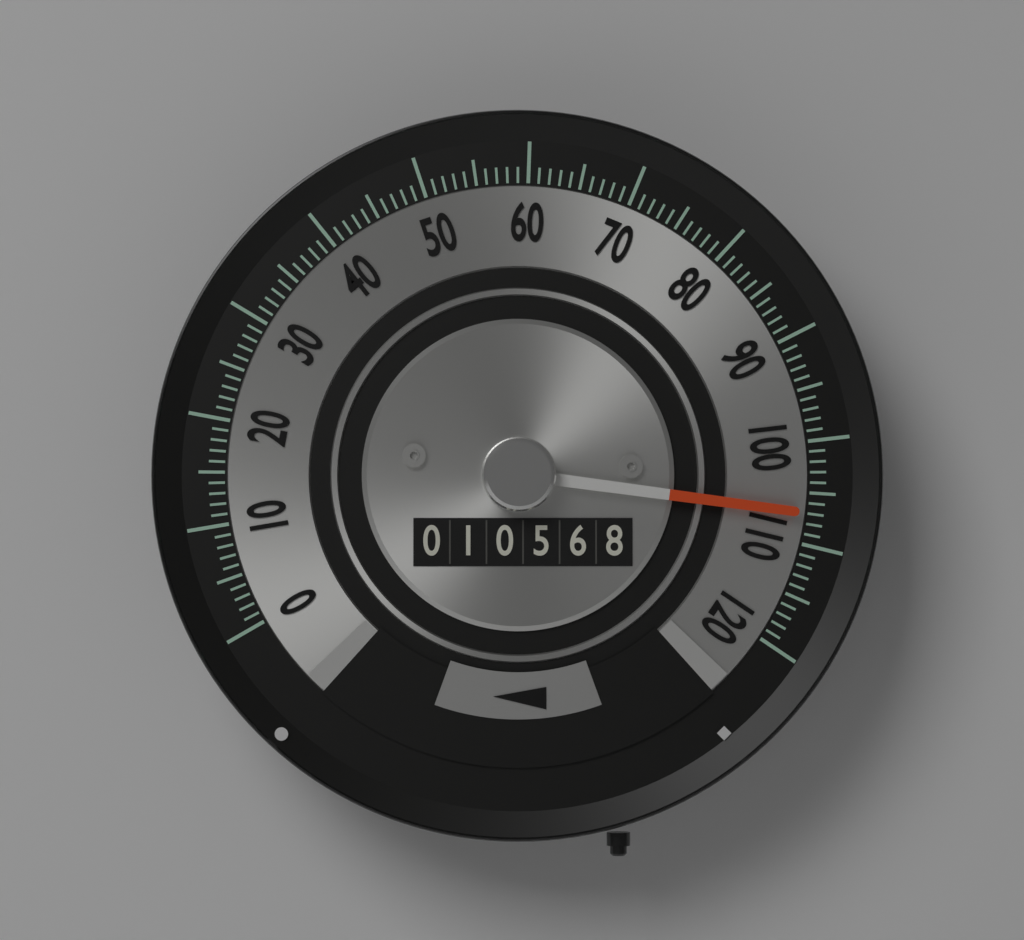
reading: 107 (no unit)
